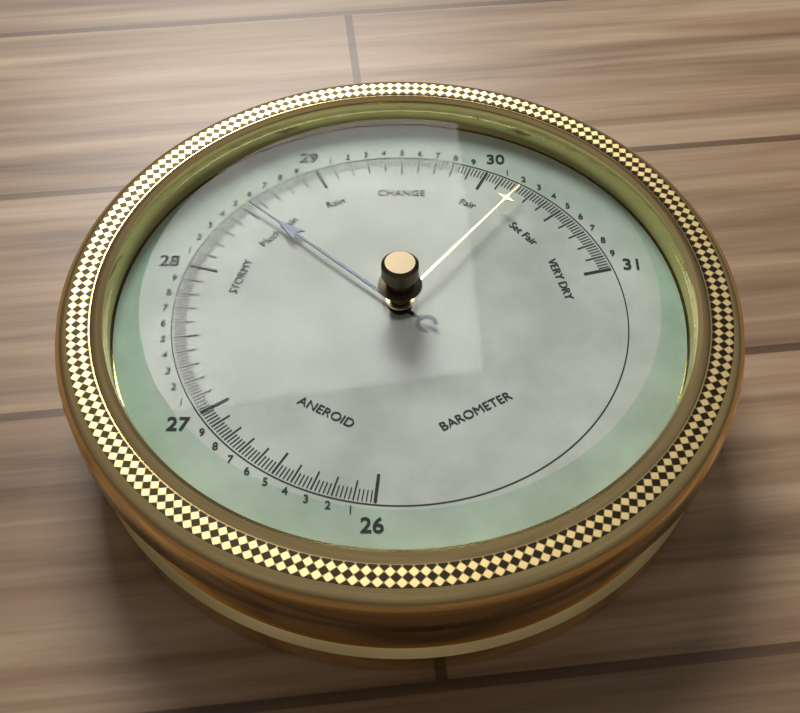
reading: 28.54 (no unit)
